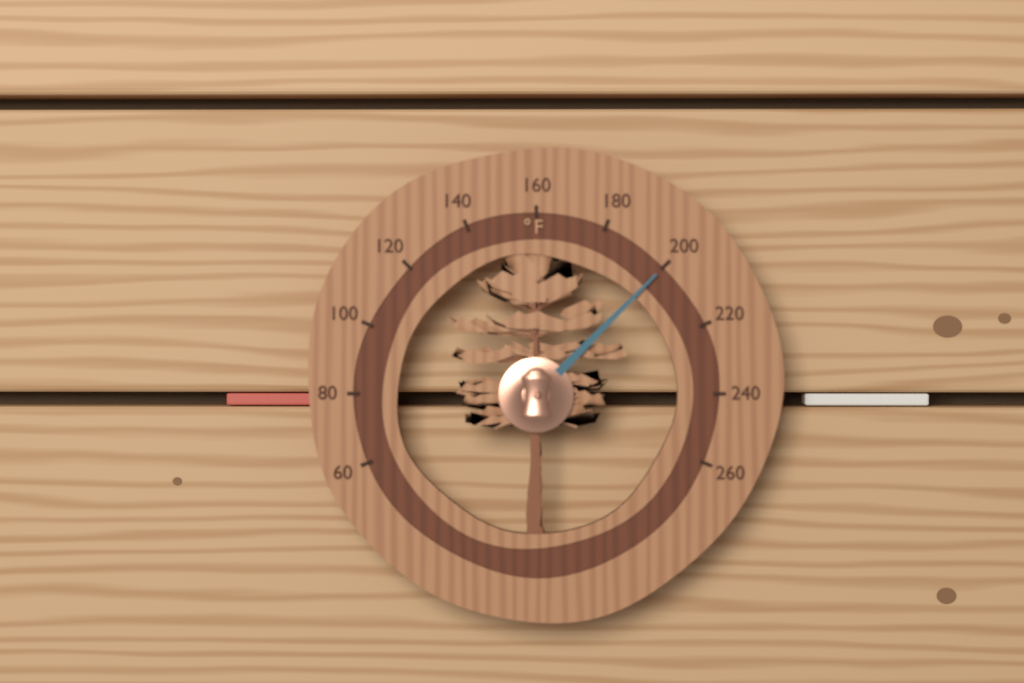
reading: 200 °F
